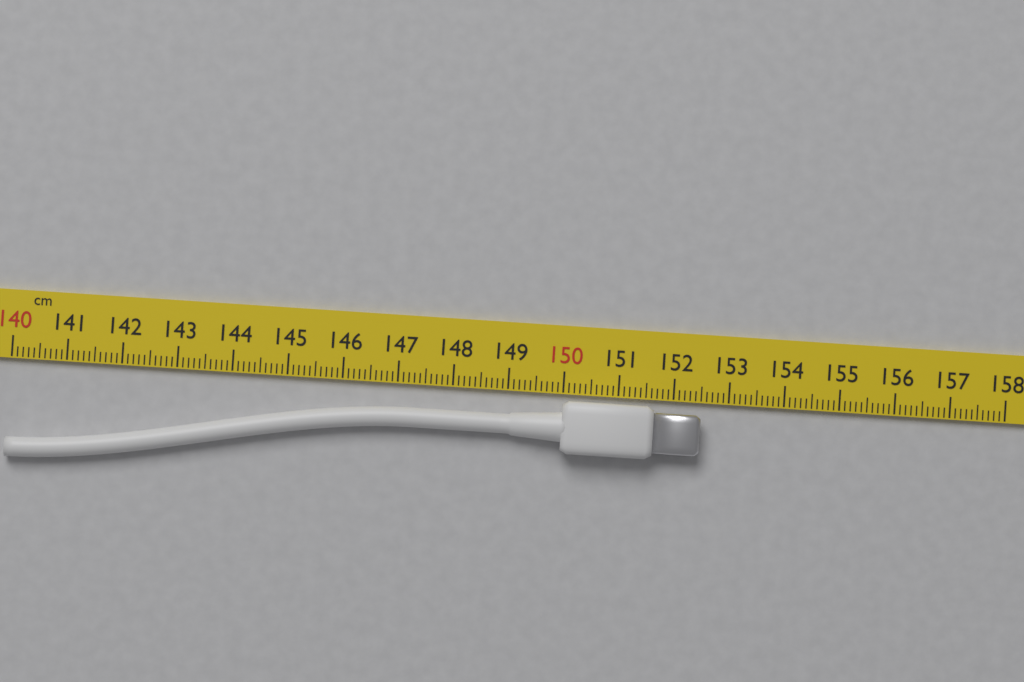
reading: 152.5 cm
